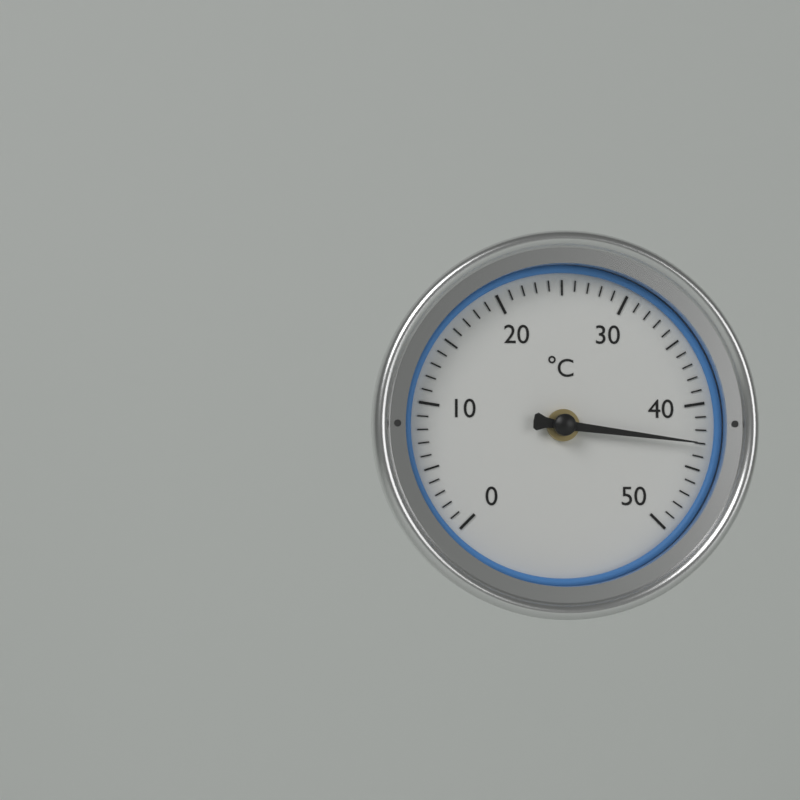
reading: 43 °C
